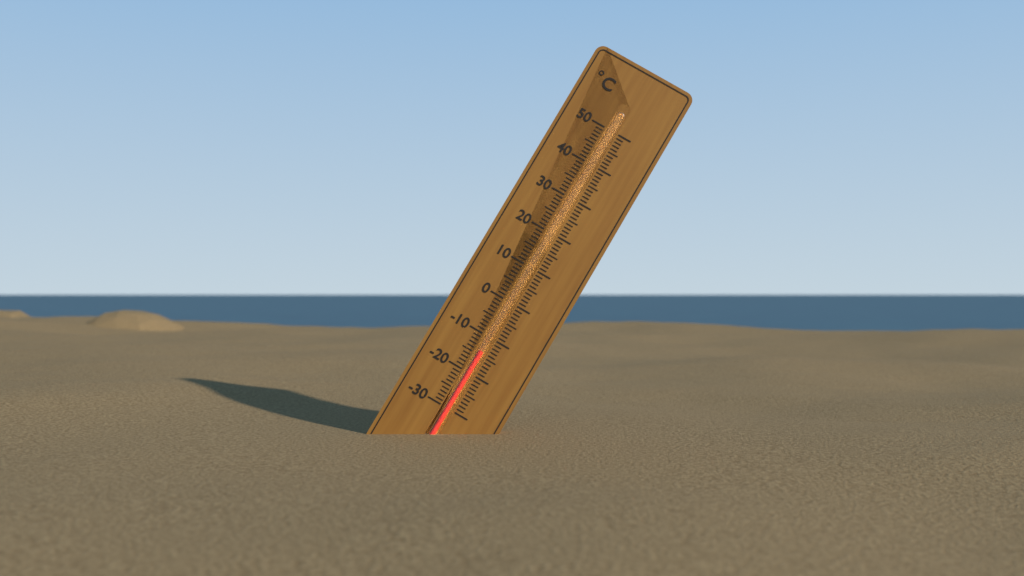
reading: -14 °C
